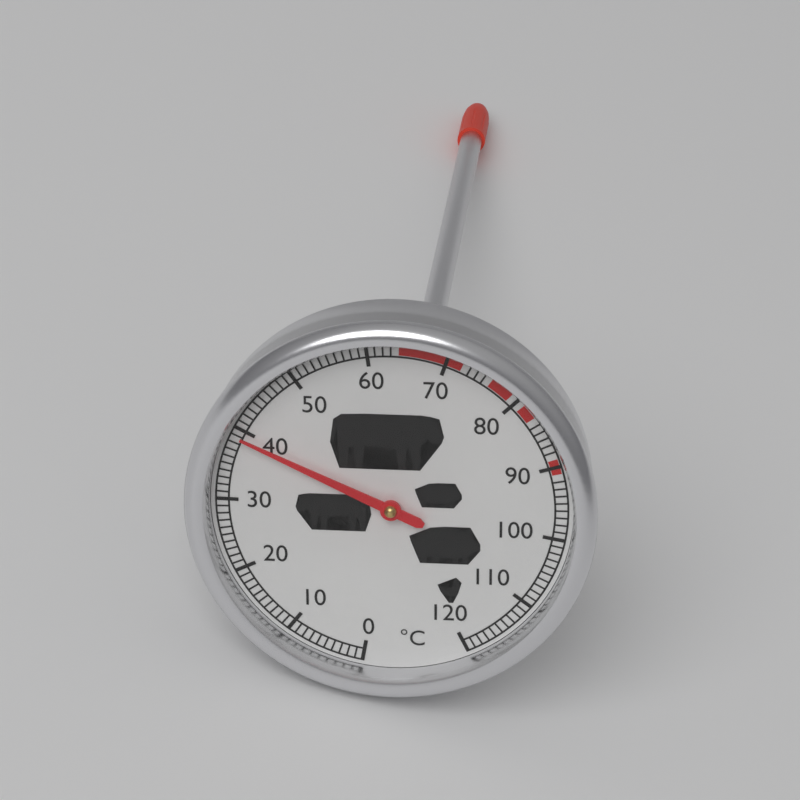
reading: 39 °C
